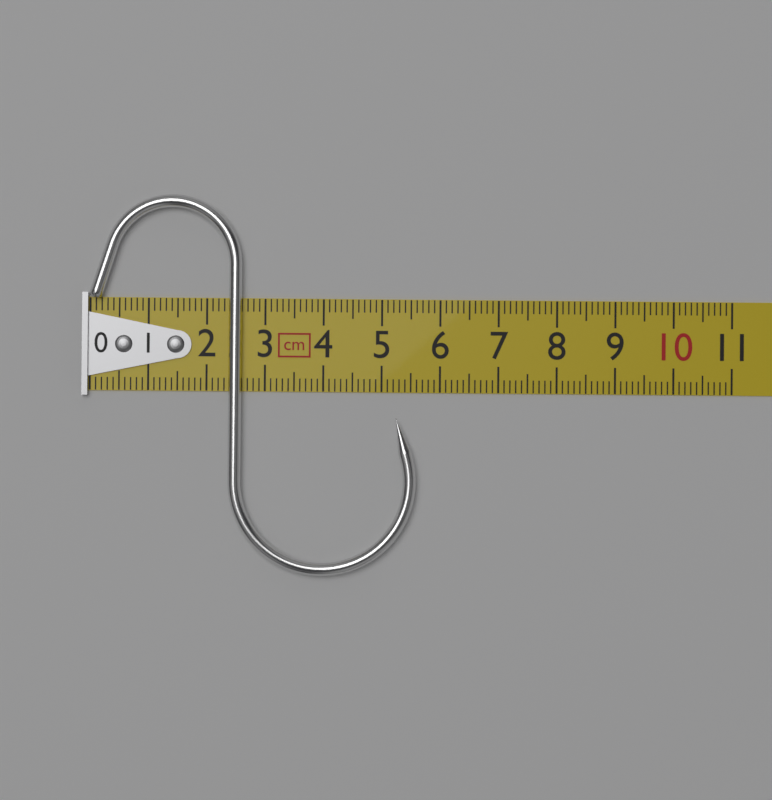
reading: 5.6 cm
